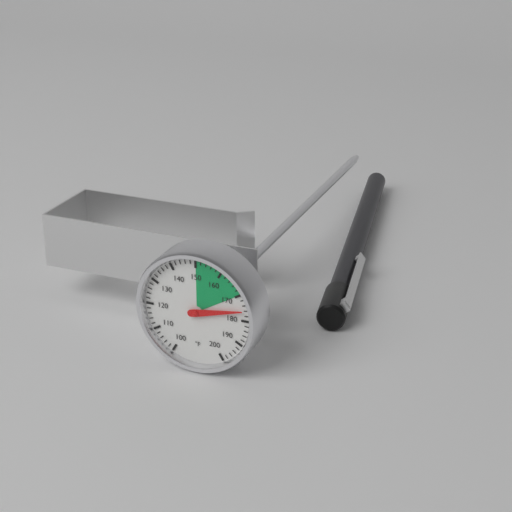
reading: 176 °F
